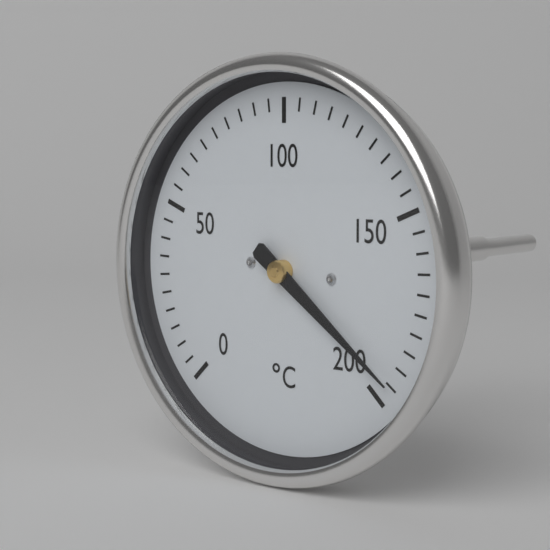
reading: 195 °C
